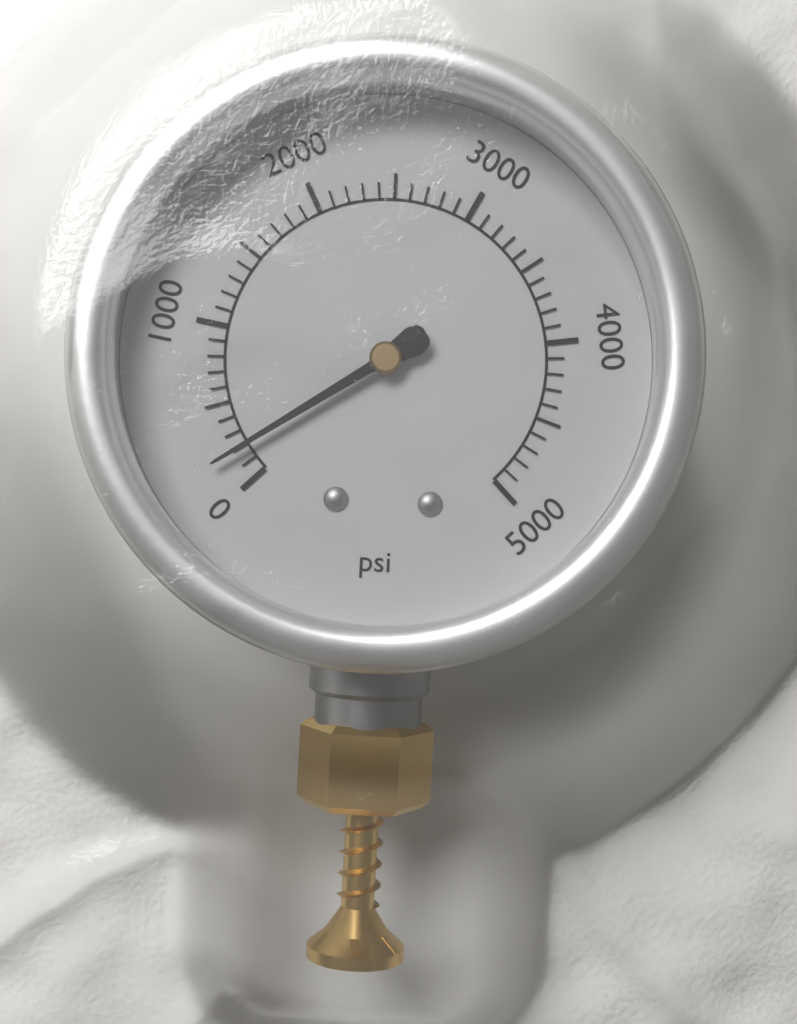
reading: 200 psi
